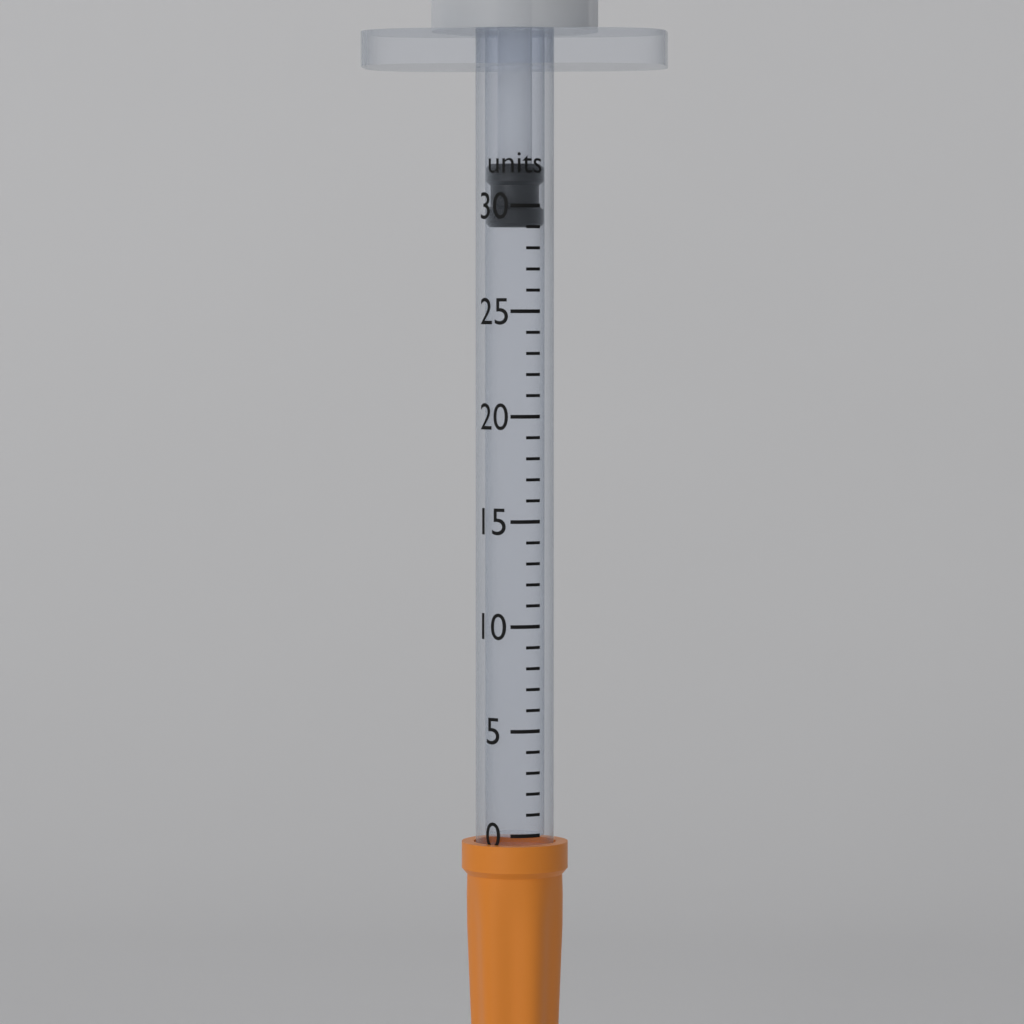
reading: 29 units
